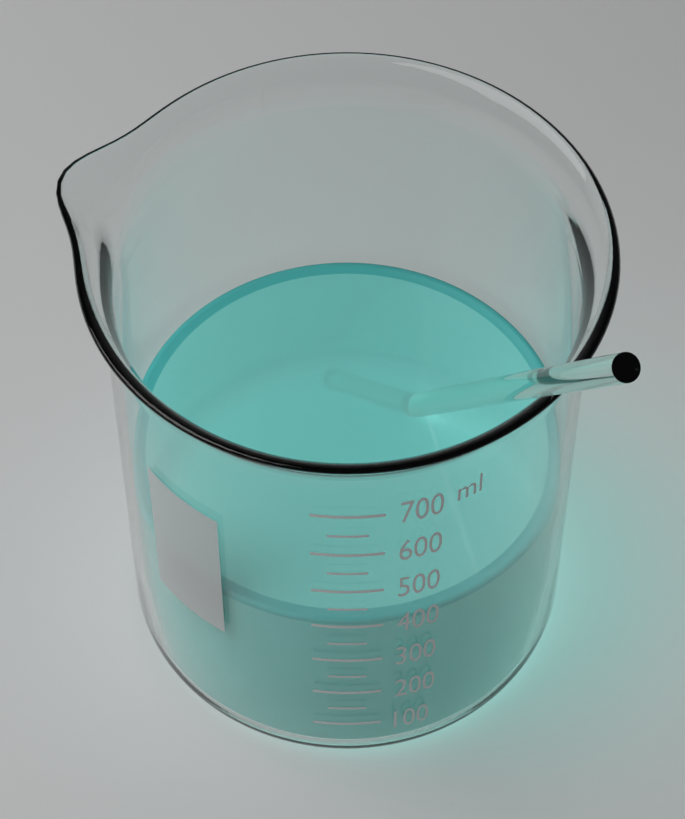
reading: 400 ml
